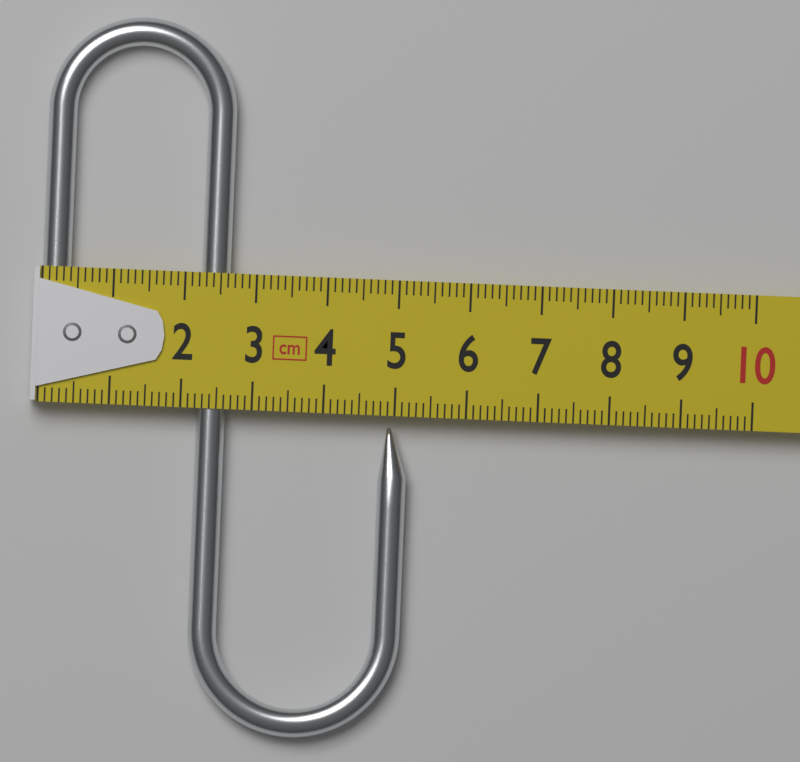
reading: 5.2 cm
